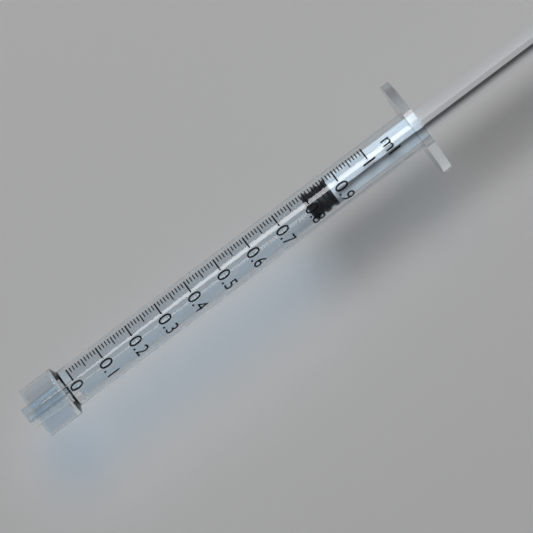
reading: 0.79 ml
